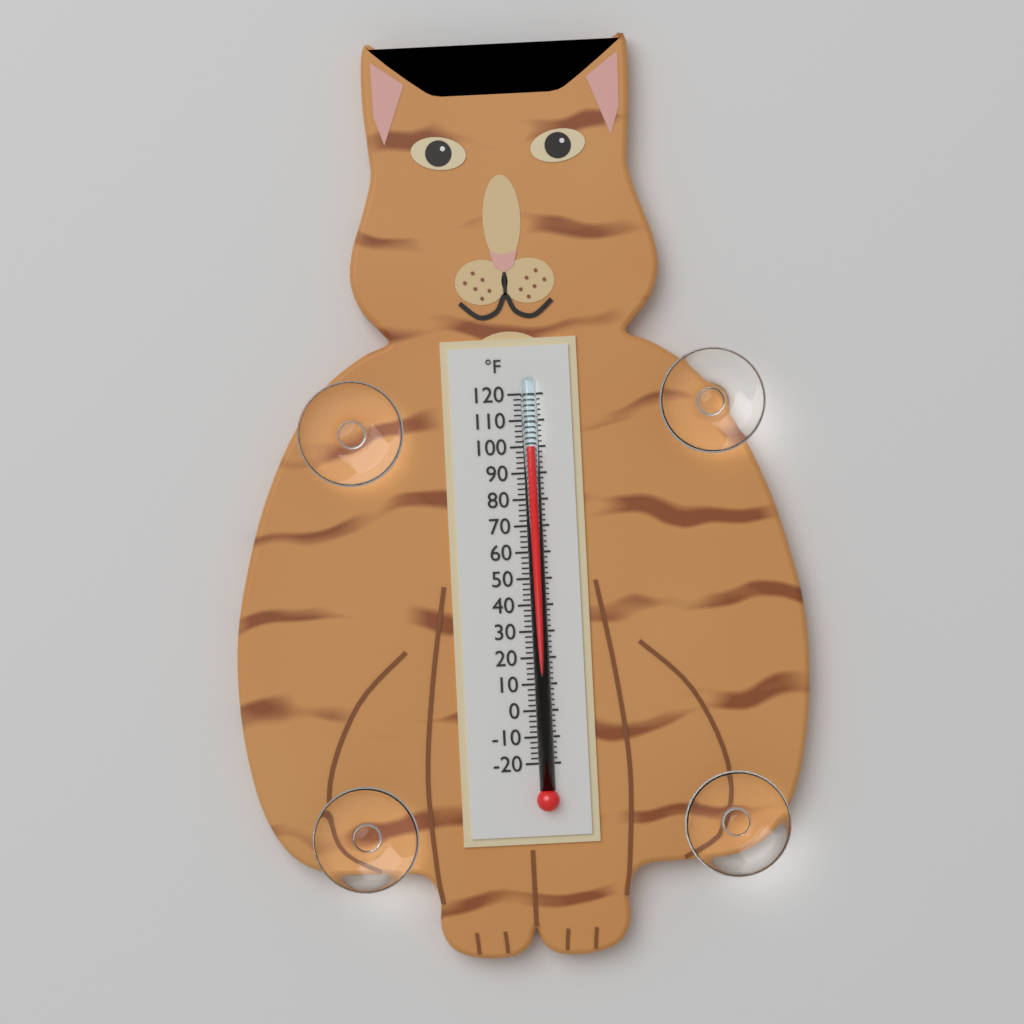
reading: 100 °F
